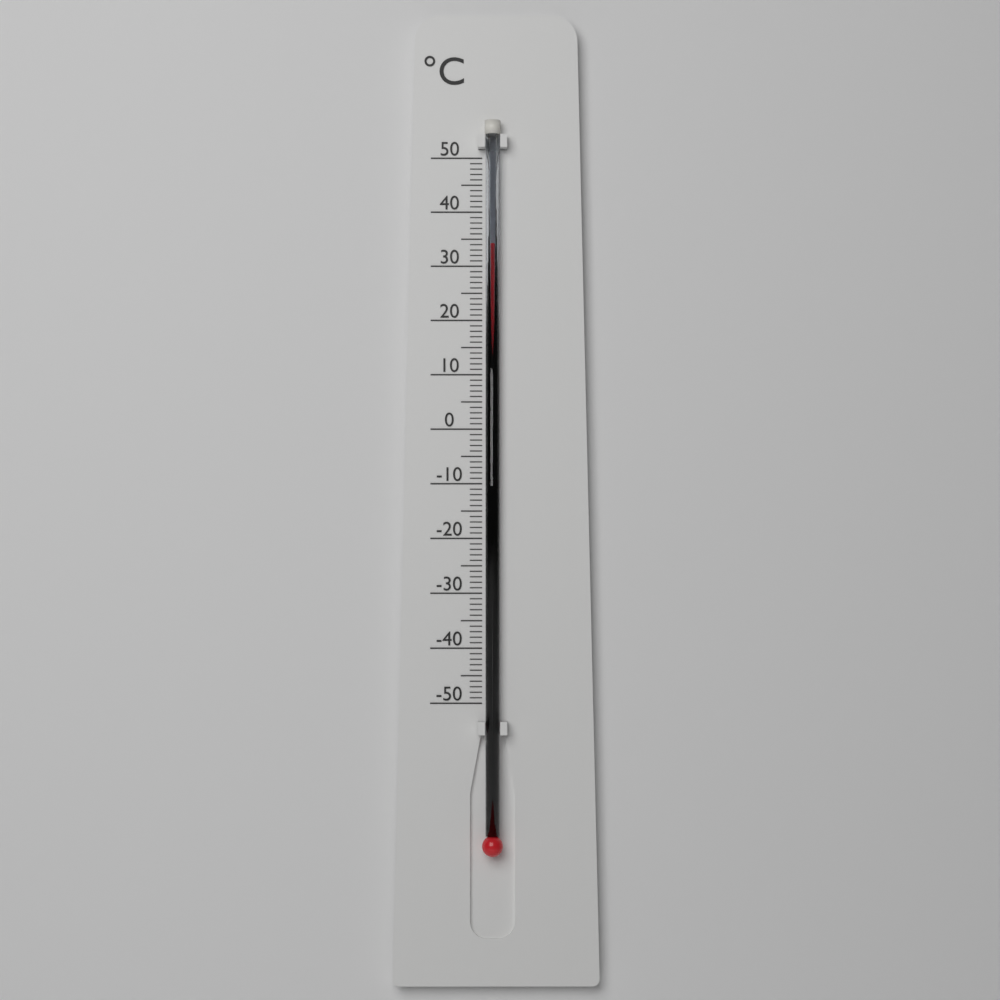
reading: 34 °C
